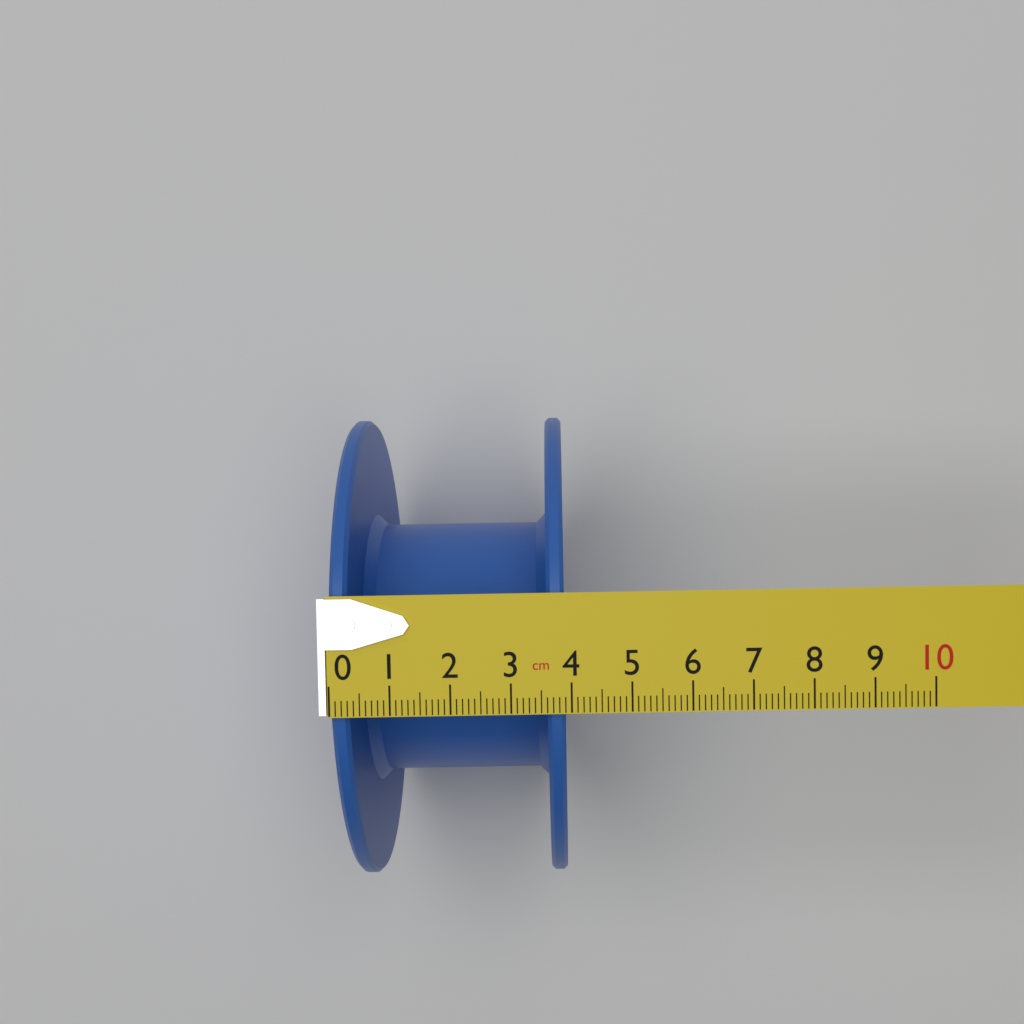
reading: 3.9 cm
